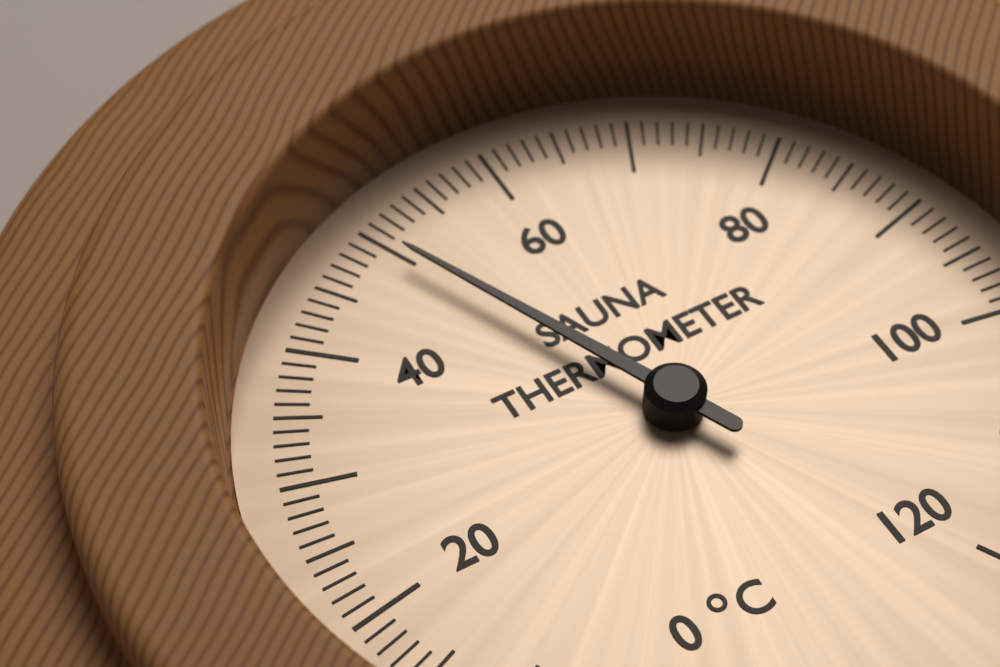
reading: 50 °C
